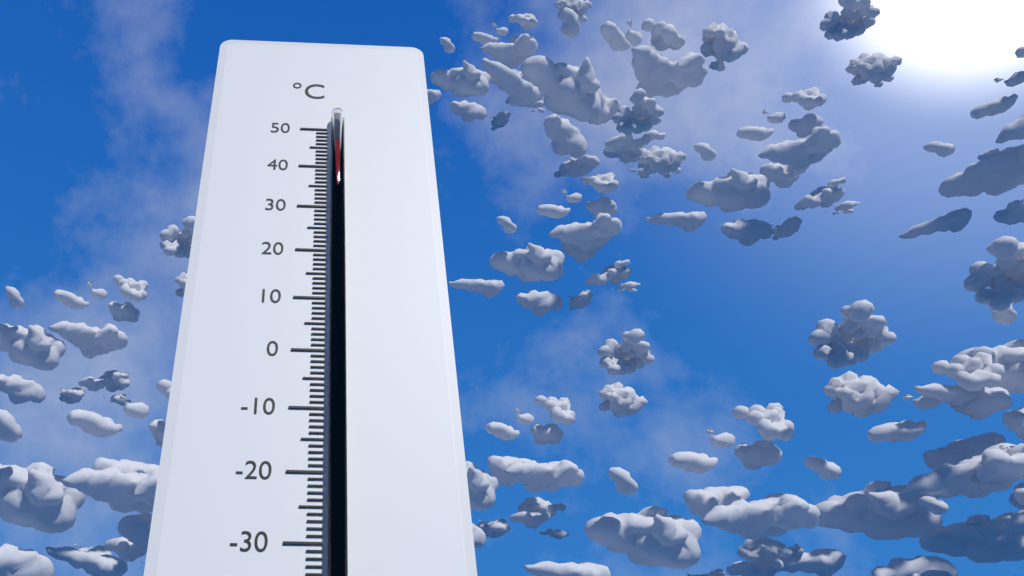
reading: 45 °C
